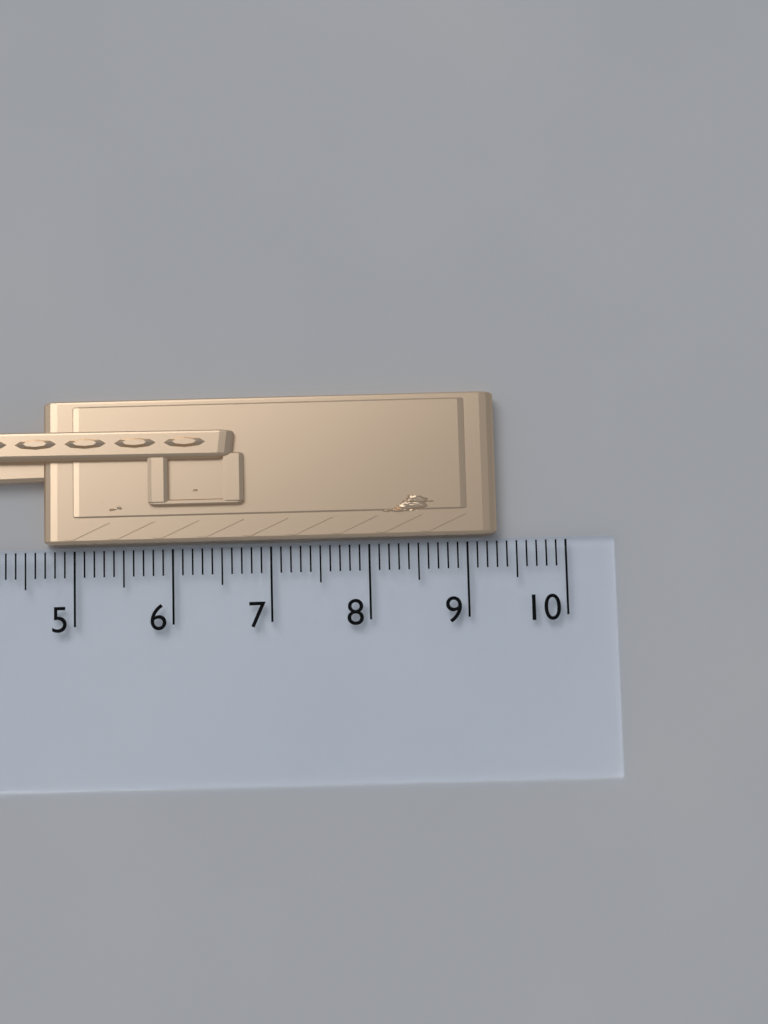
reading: 9.3 cm
